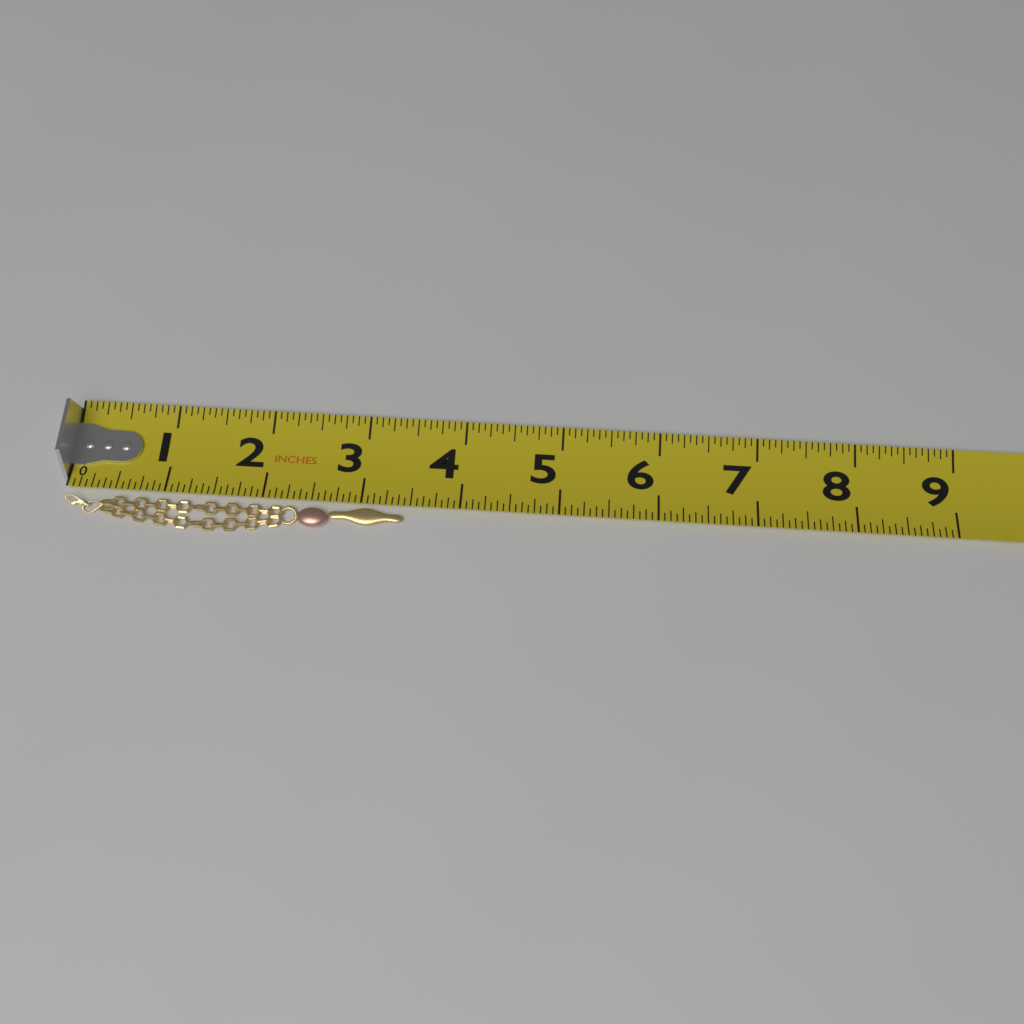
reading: 3.4375 in
